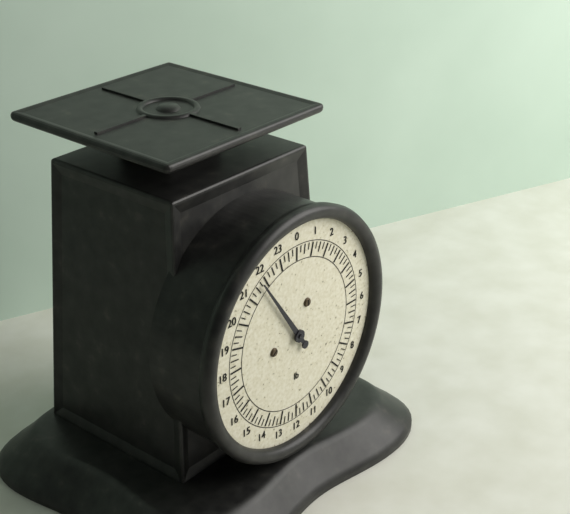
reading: 21.75 lb
